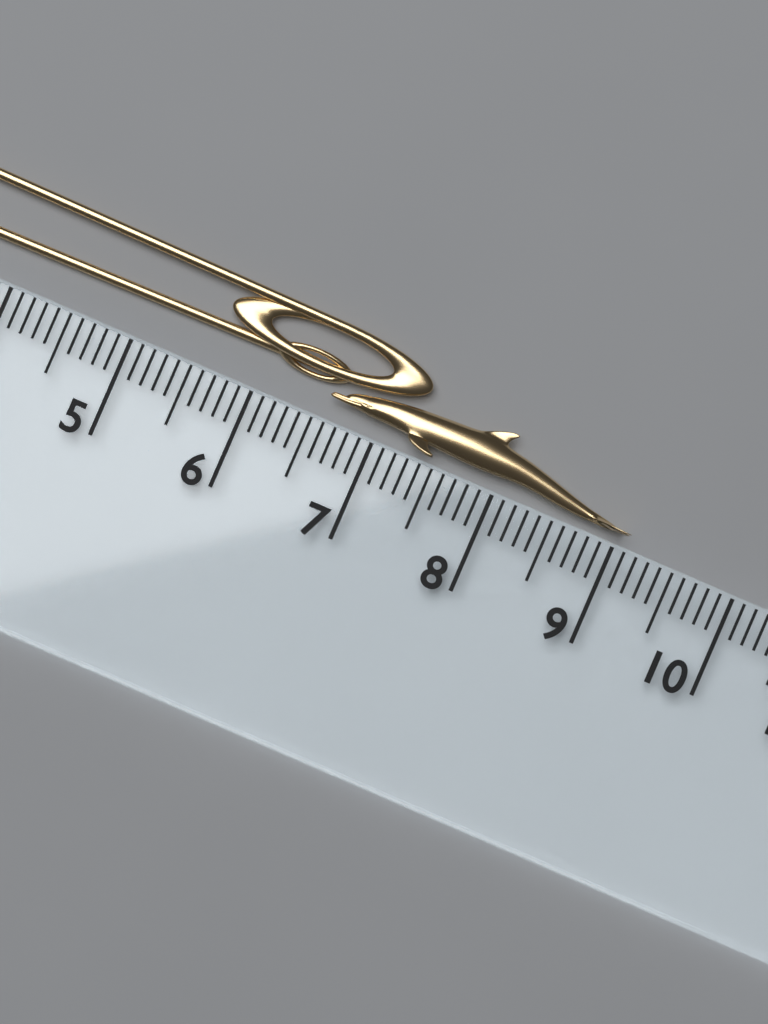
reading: 9.1 cm
